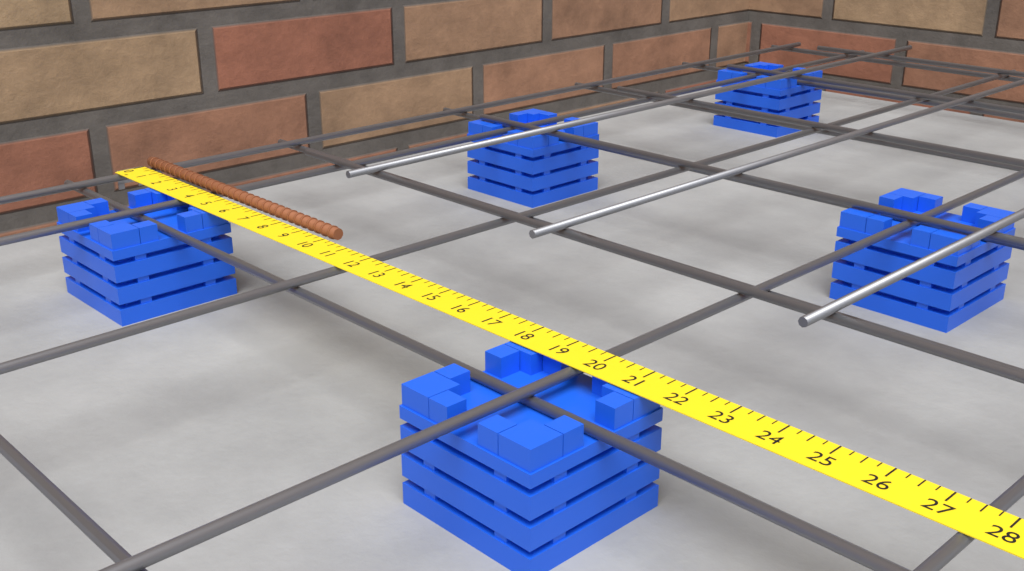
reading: 10.25 in
